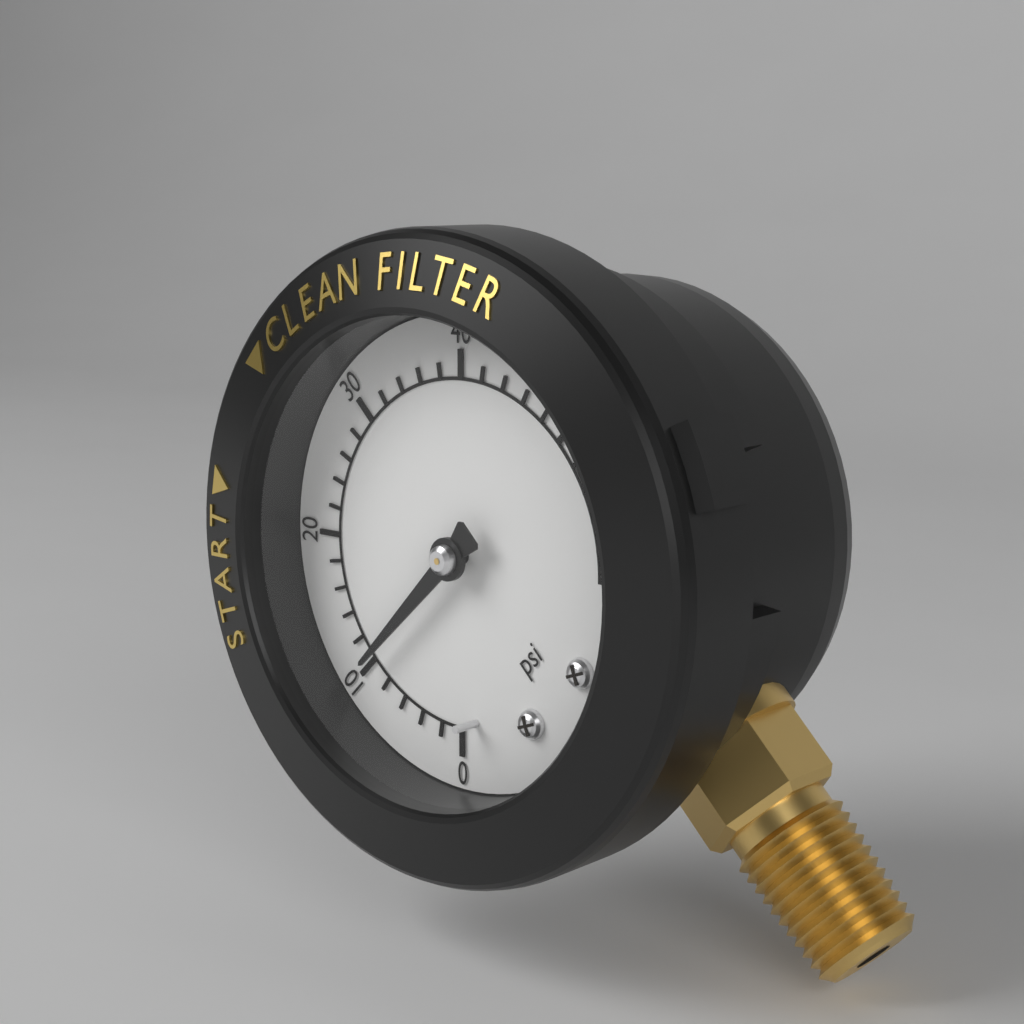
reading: 10 psi
